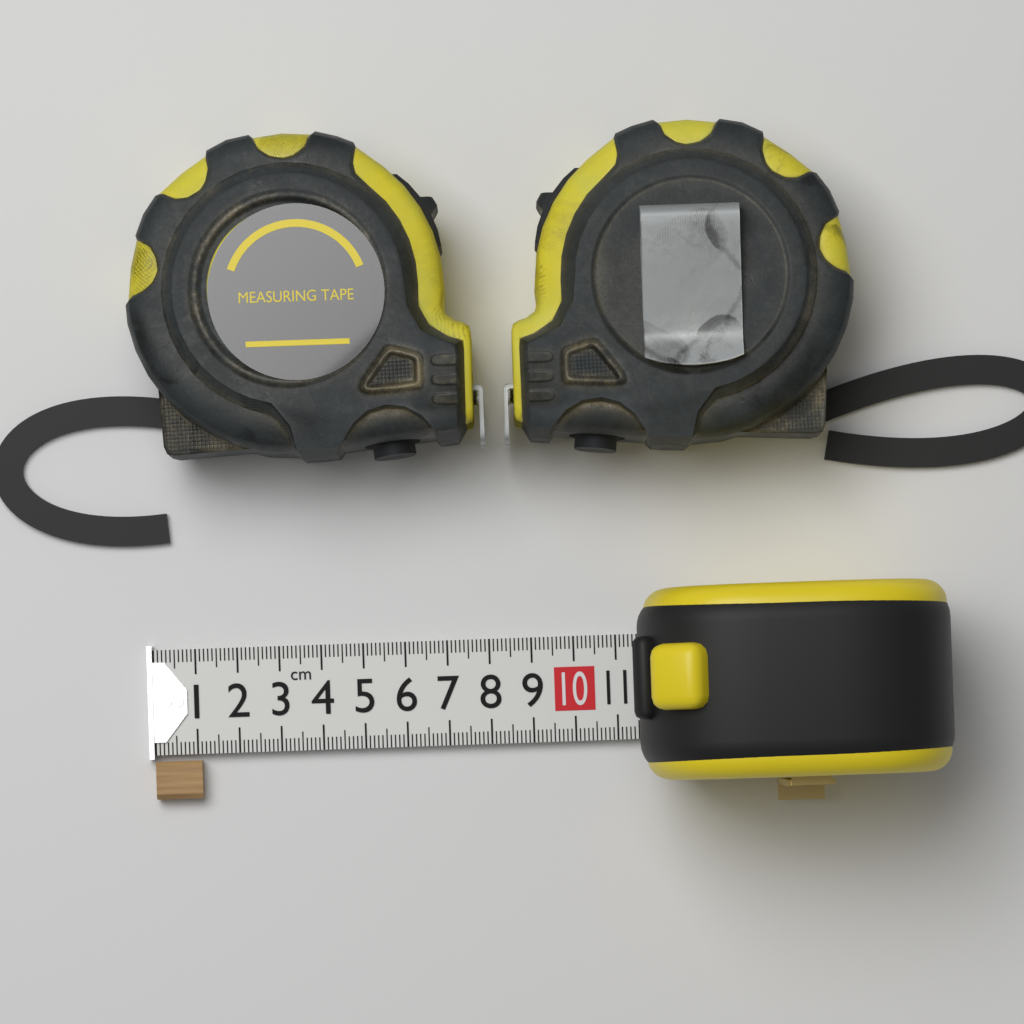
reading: 1.1 cm
